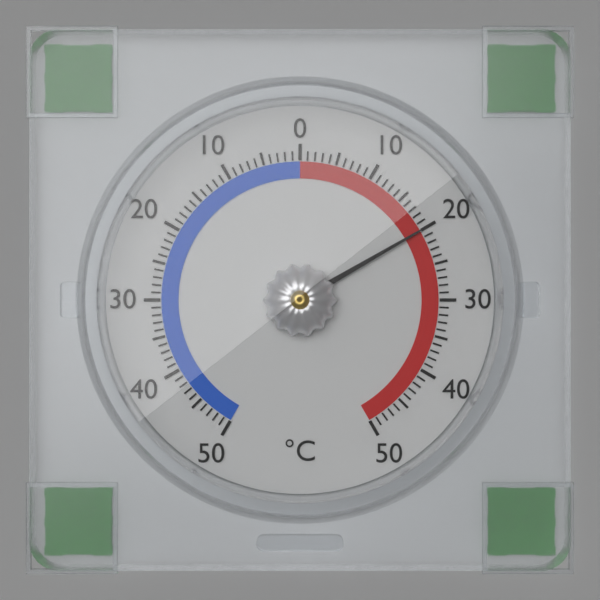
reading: 20 °C
